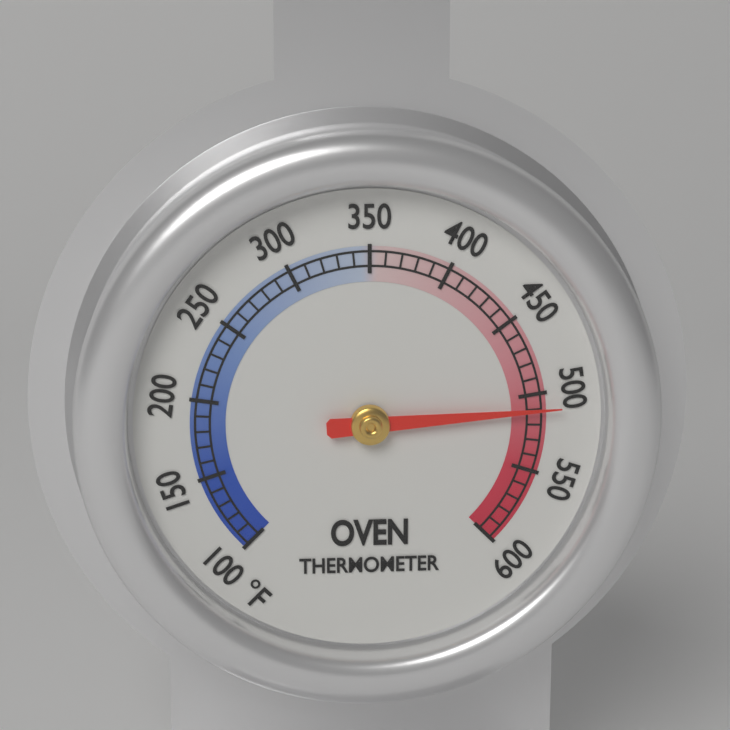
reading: 510 °F
